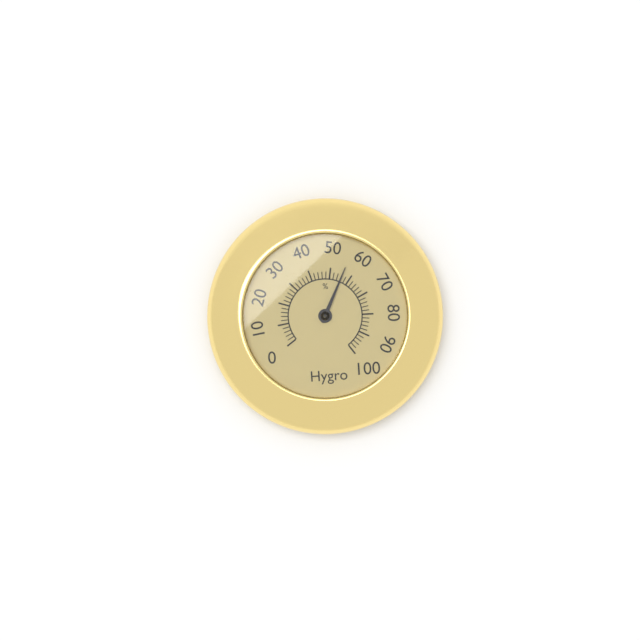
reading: 56 %
